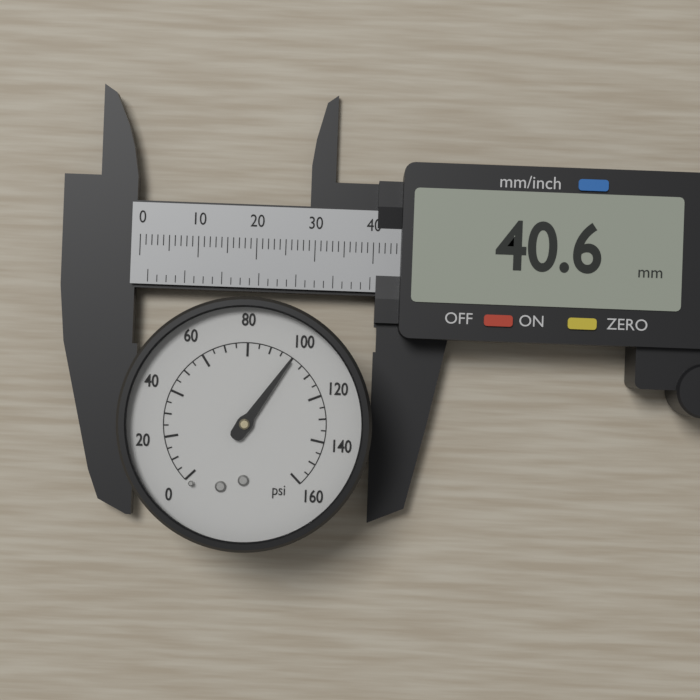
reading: 100 psi
